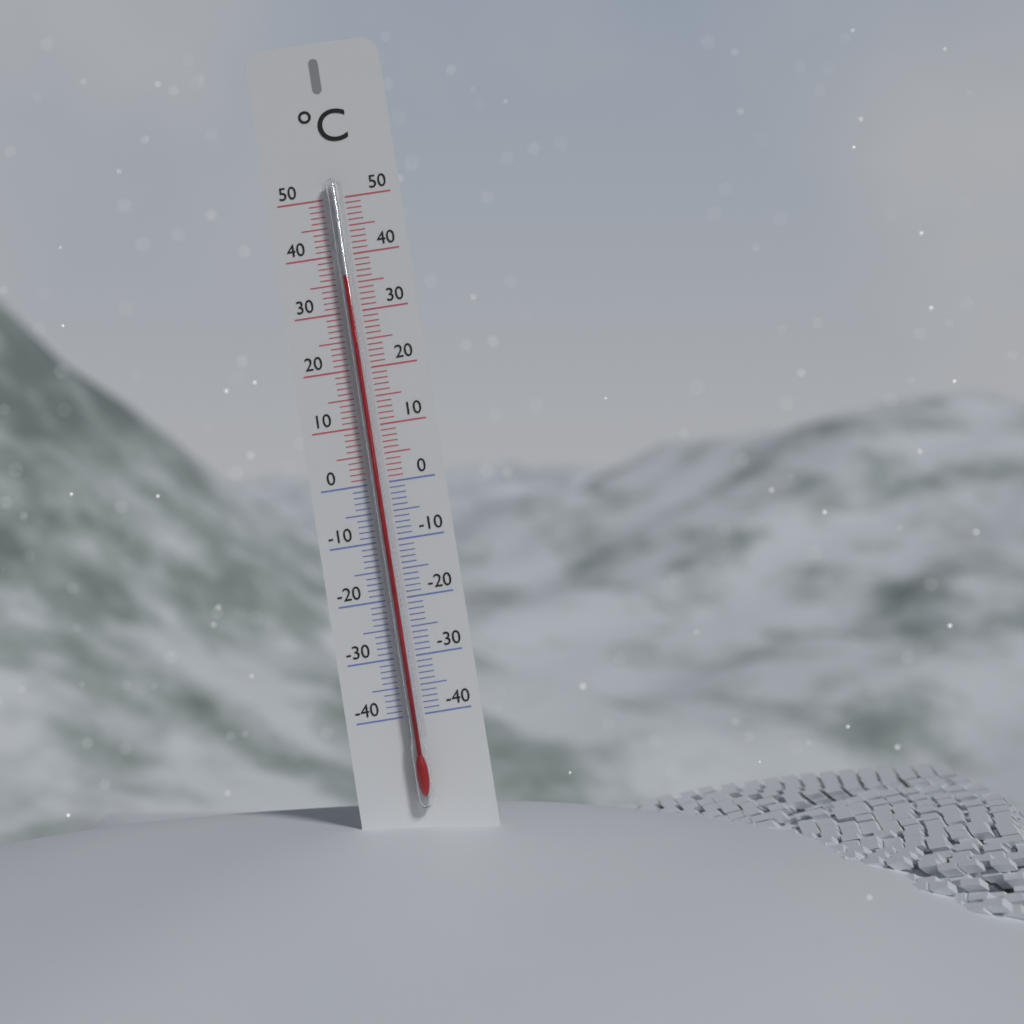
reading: 36 °C
